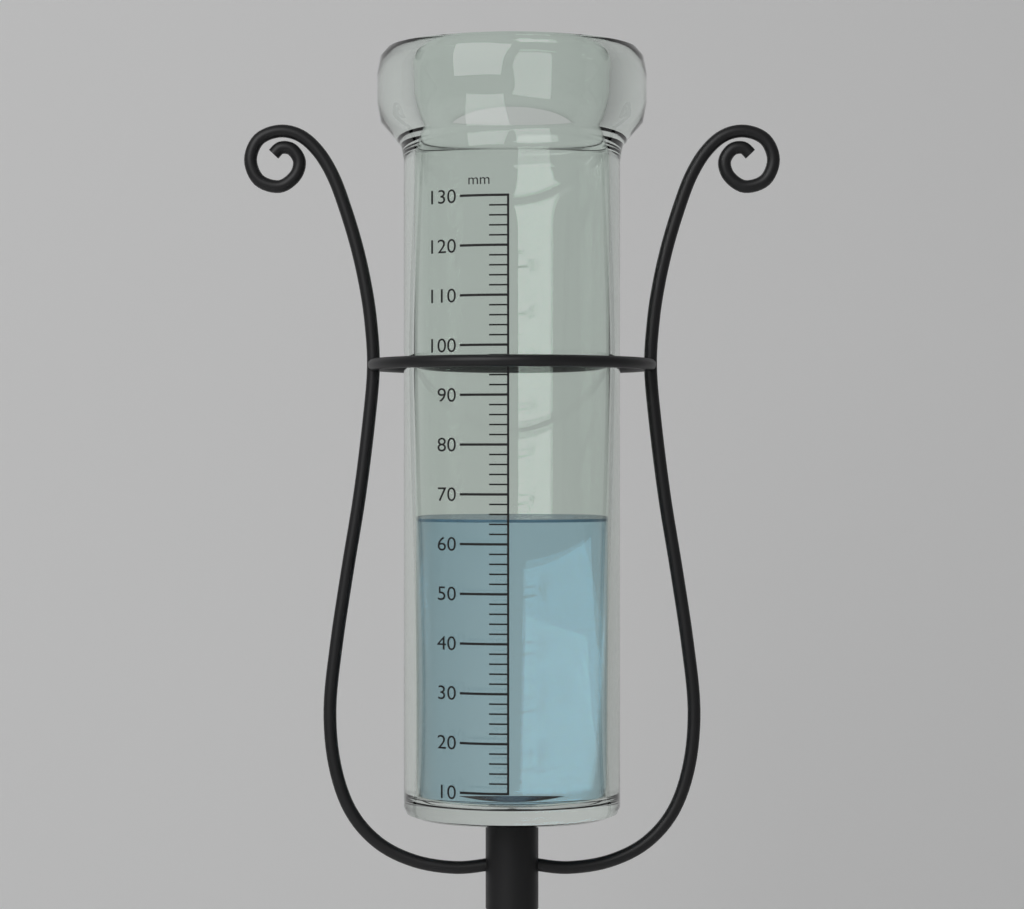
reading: 65 mm
